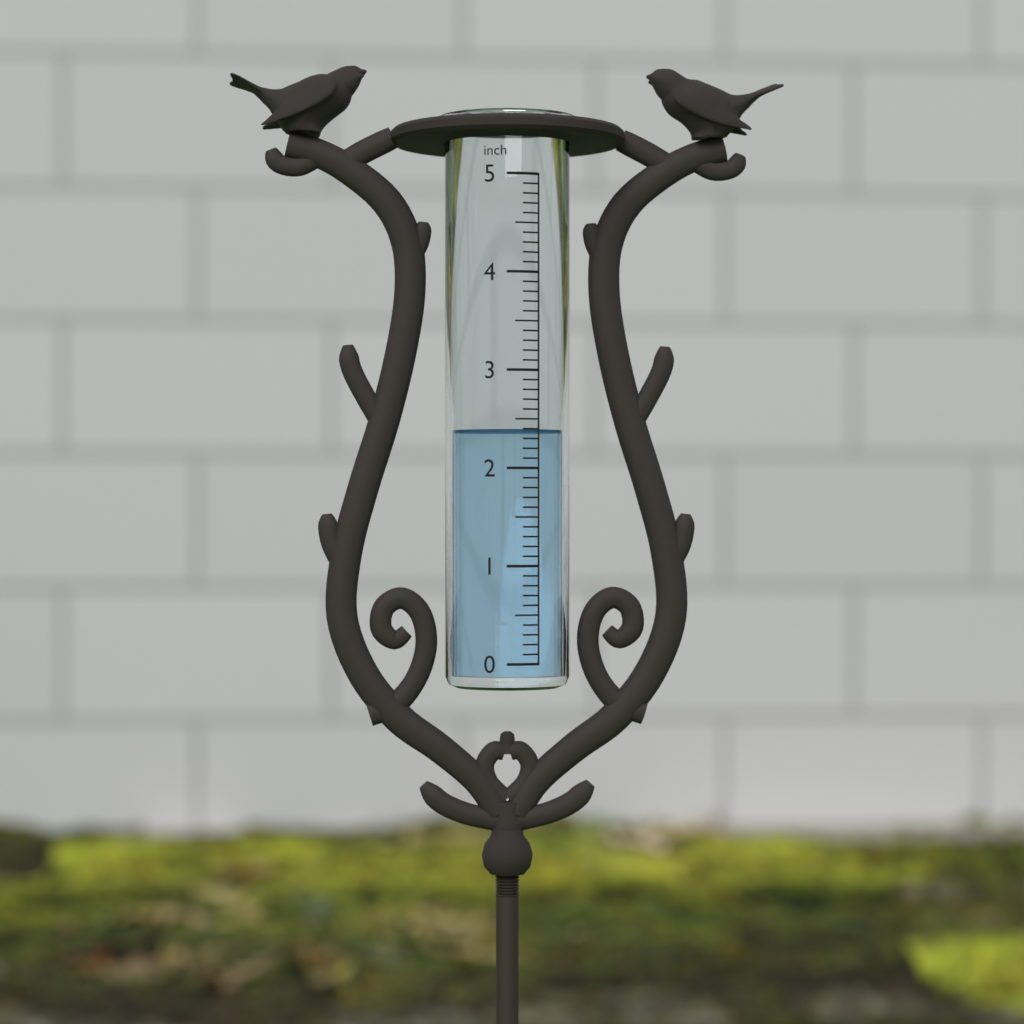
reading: 2.4 inch
